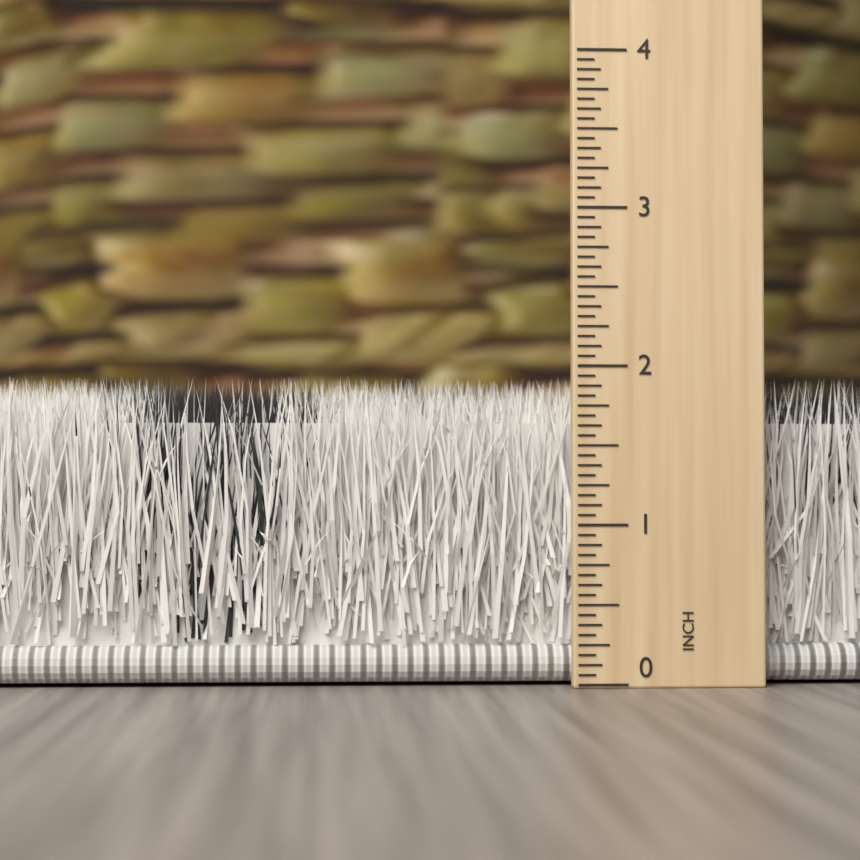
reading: 1.9375 inch
